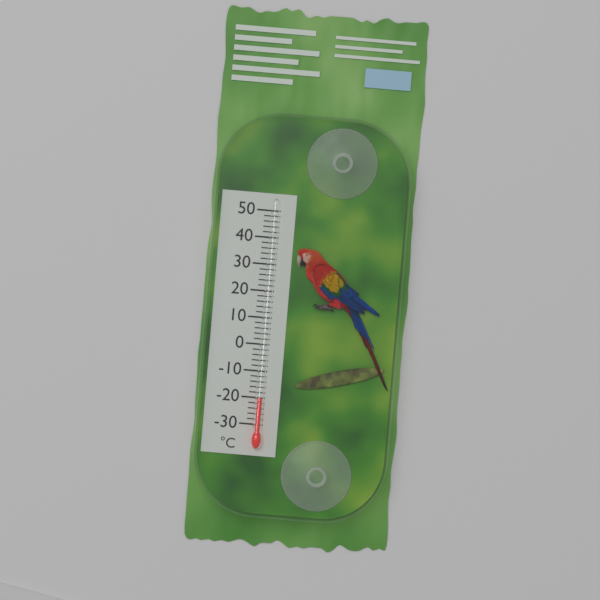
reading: -20 °C
